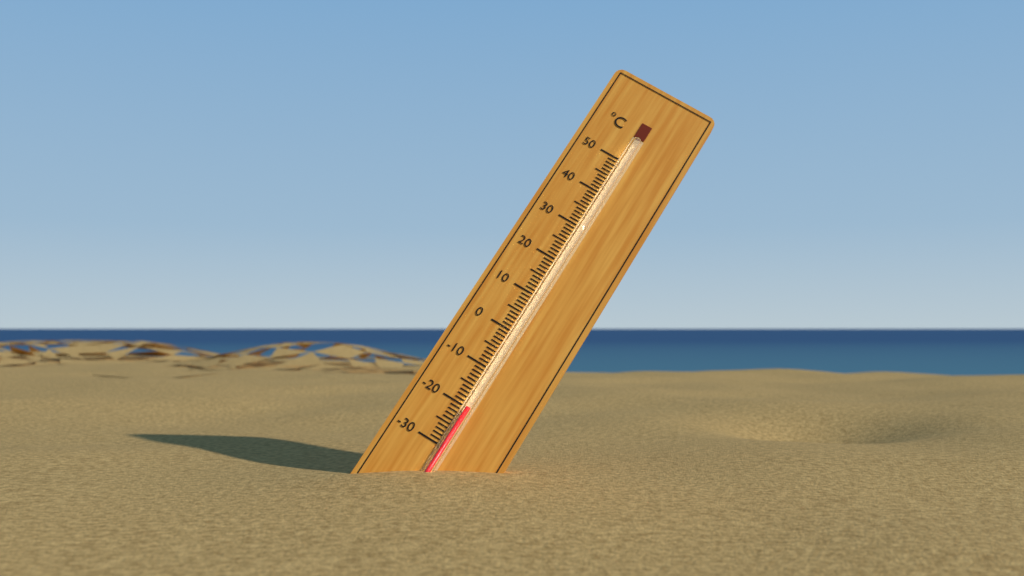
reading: -20 °C
